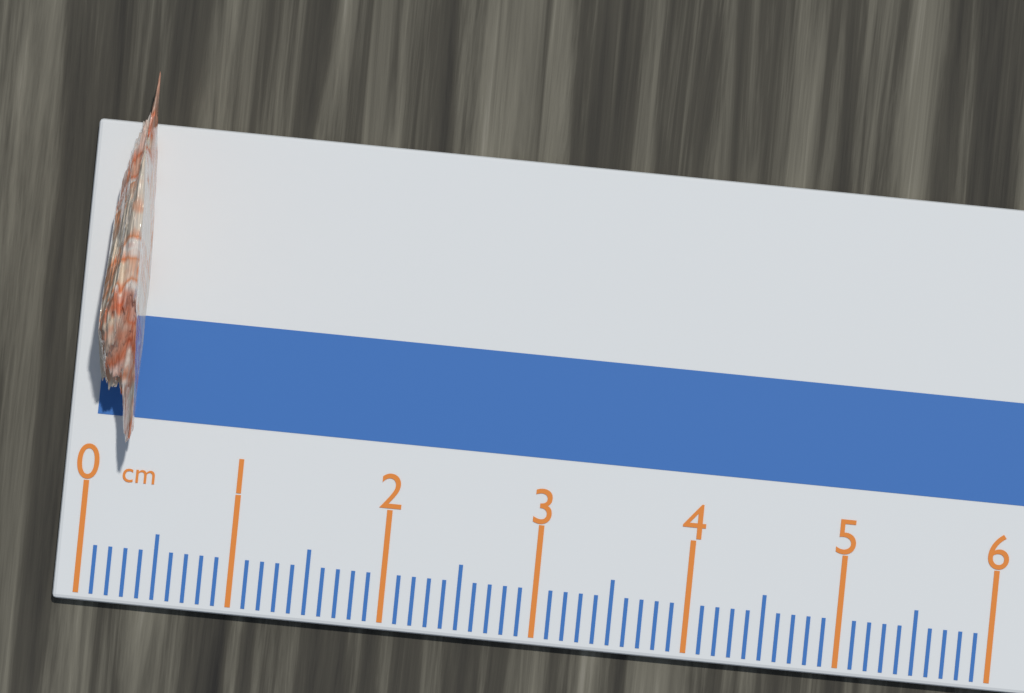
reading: 0.3 cm
